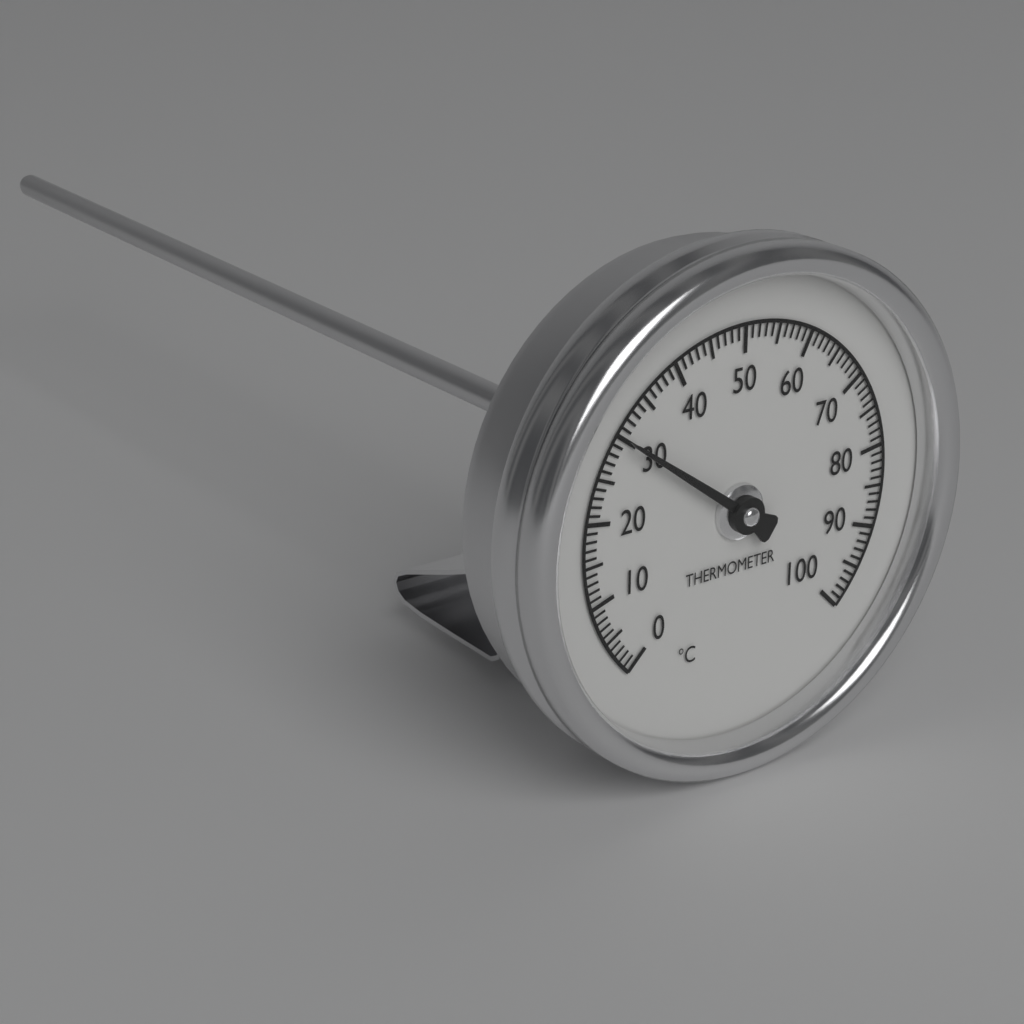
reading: 30 °C
